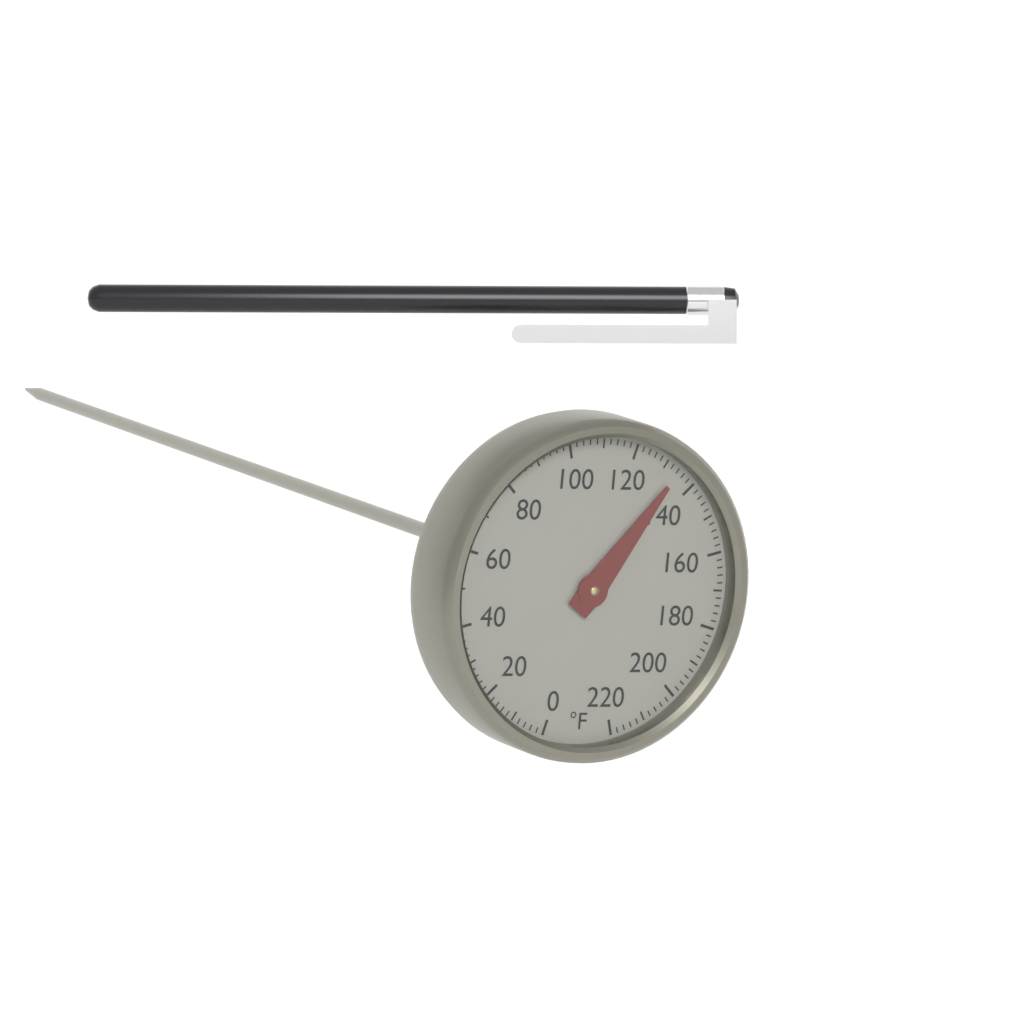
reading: 134 °F
